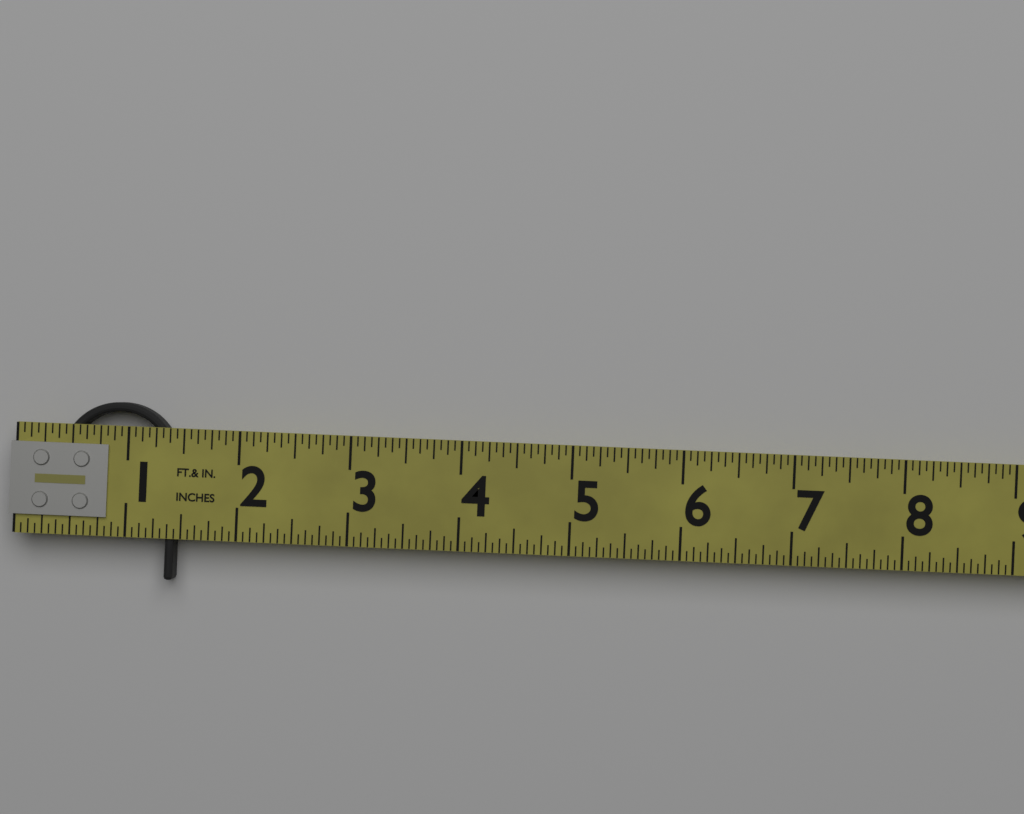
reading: 1.4375 in
